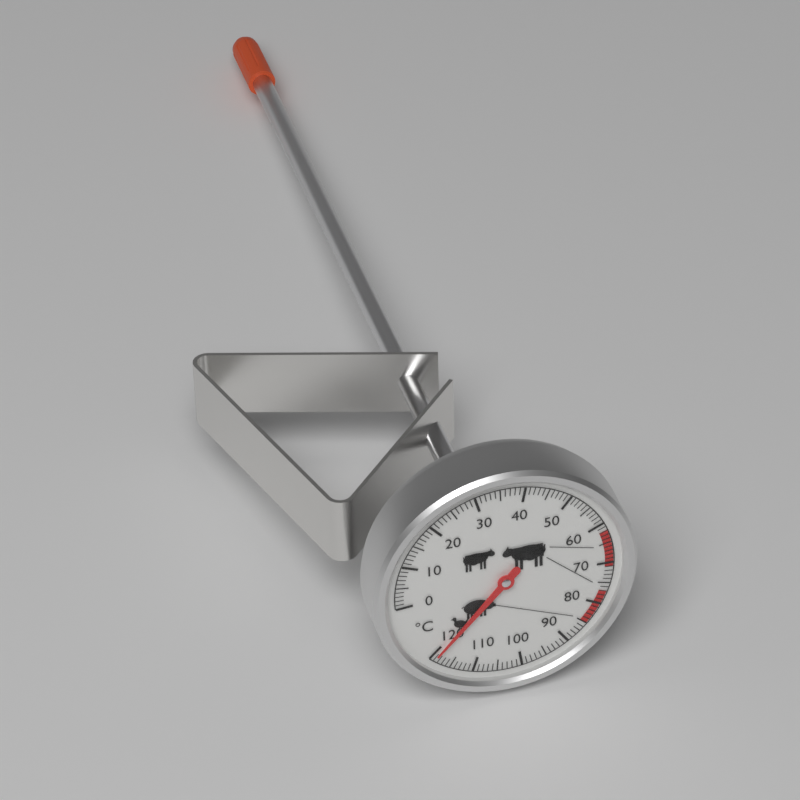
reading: 119 °C
